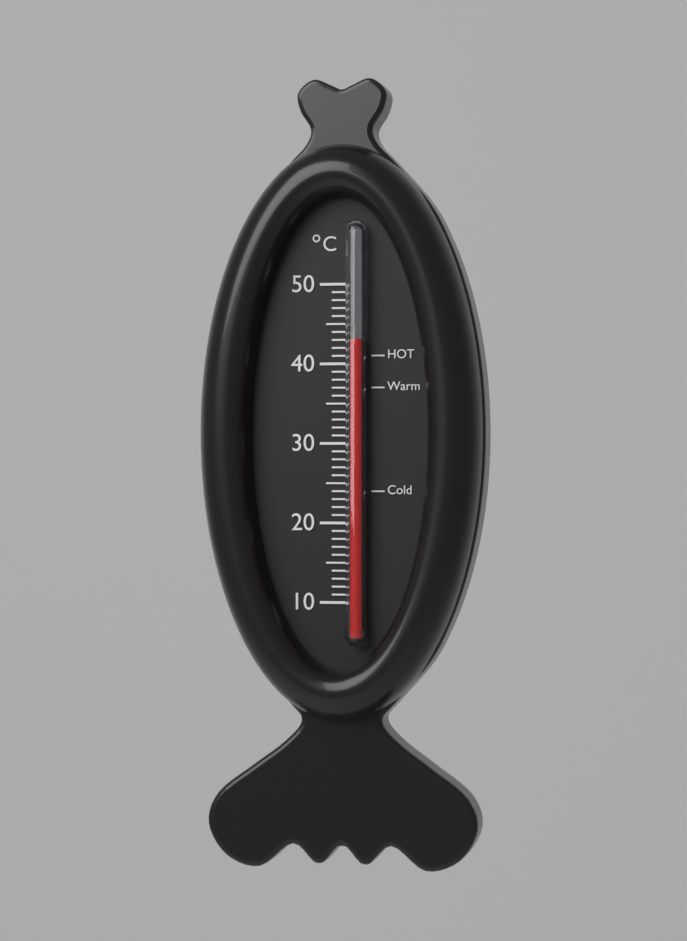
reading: 43 °C
